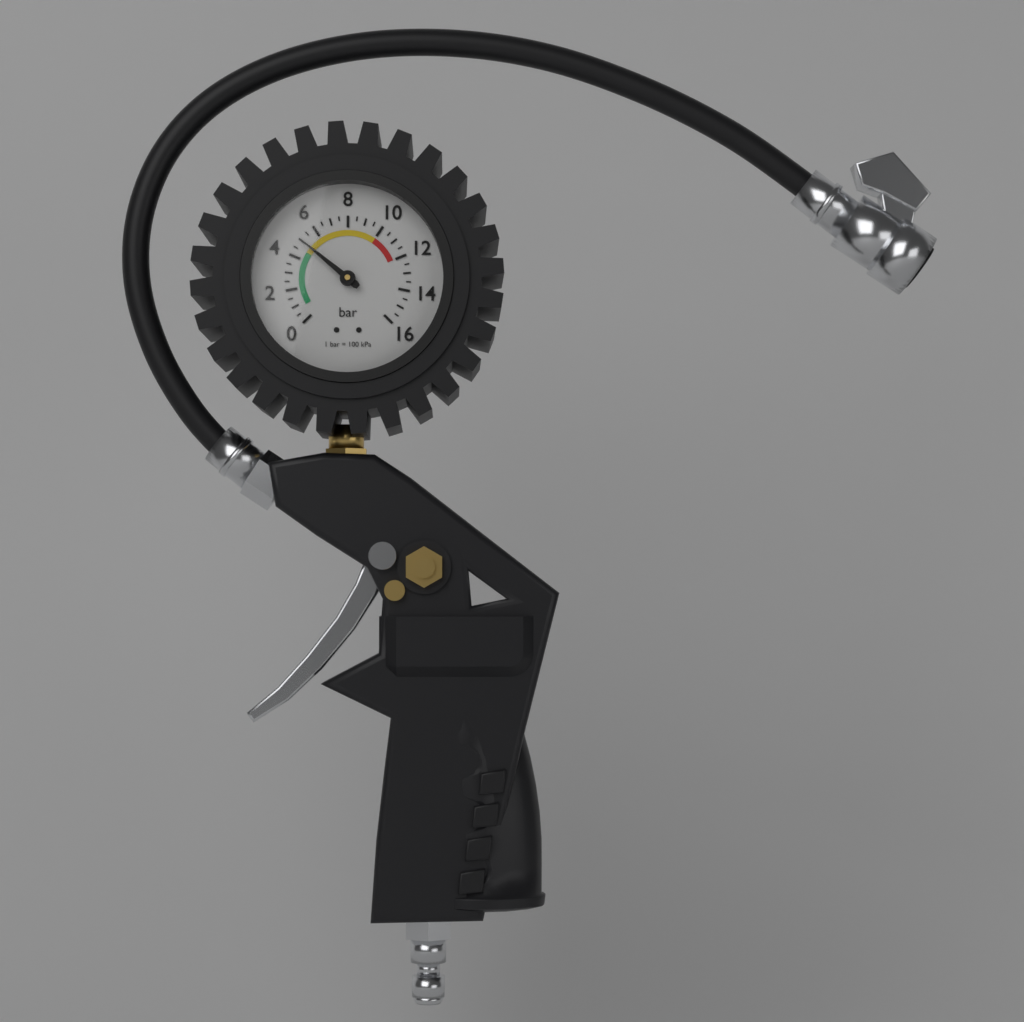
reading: 5.0 bar
